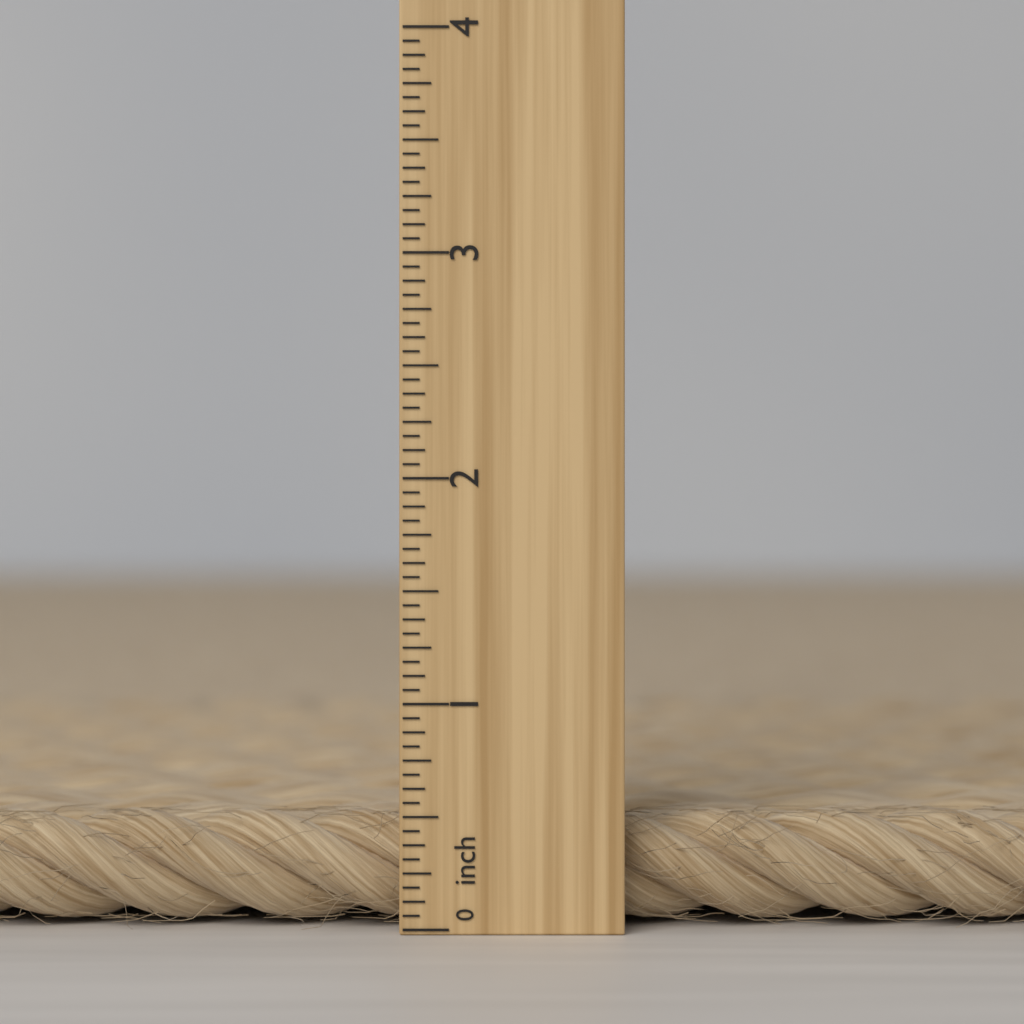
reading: 0.5000 inch
